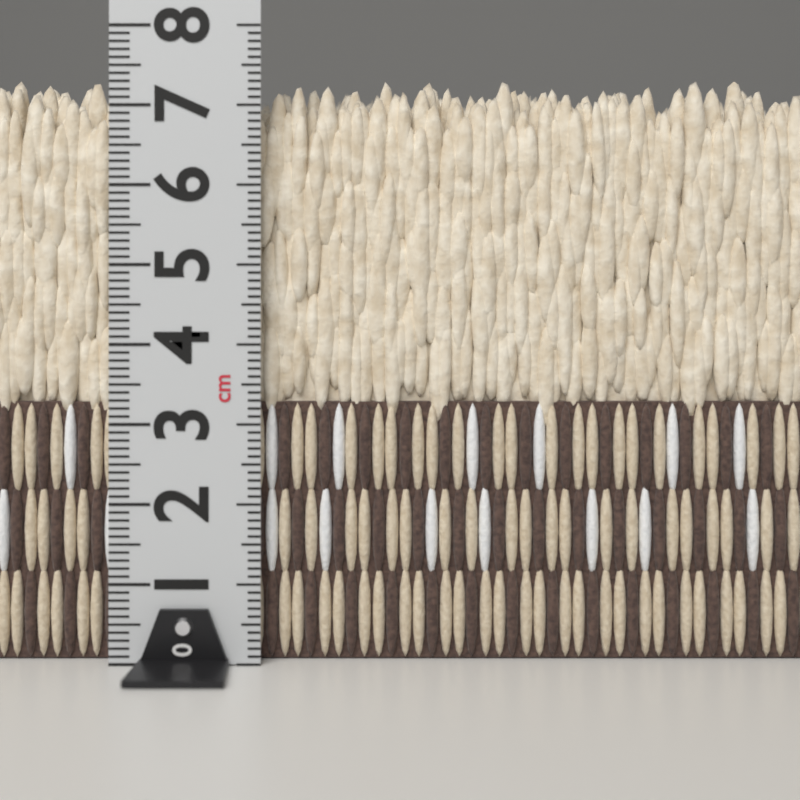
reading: 7.4 cm
